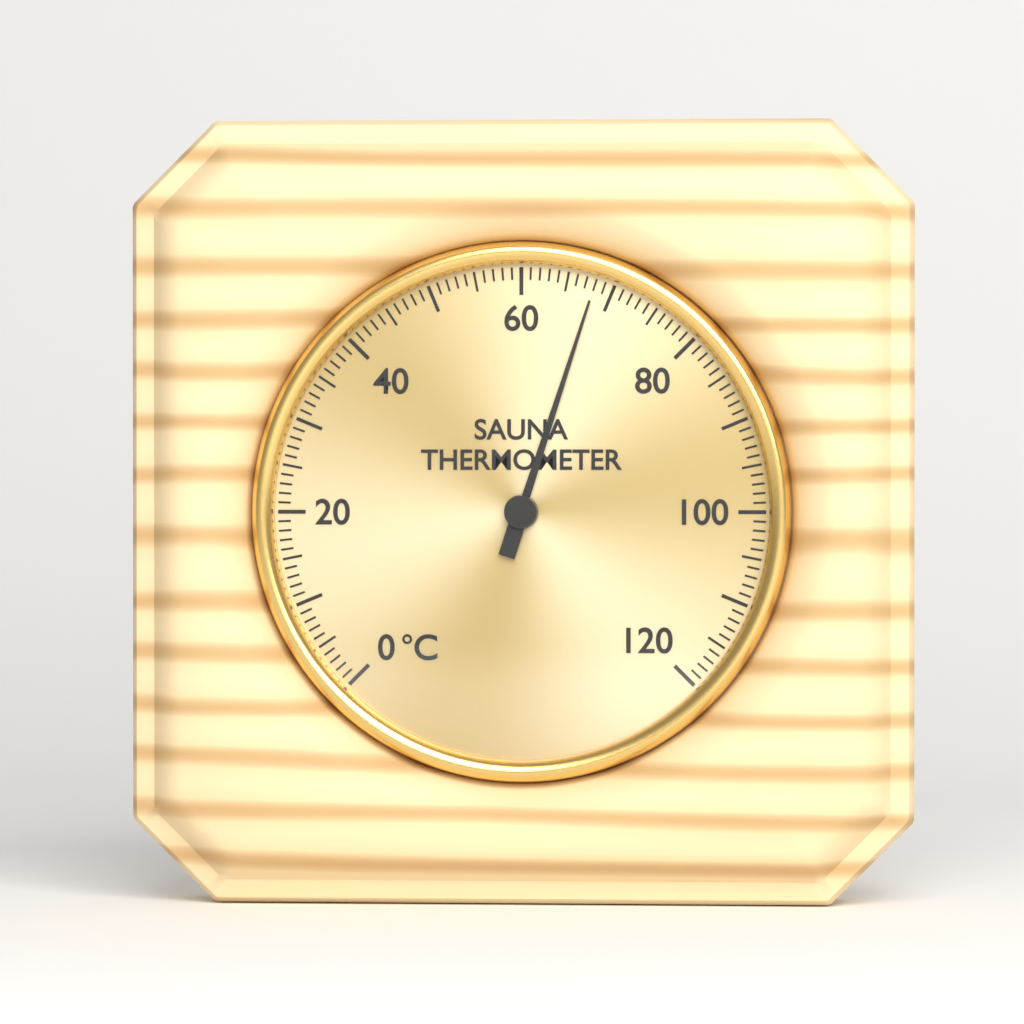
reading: 68 °C
